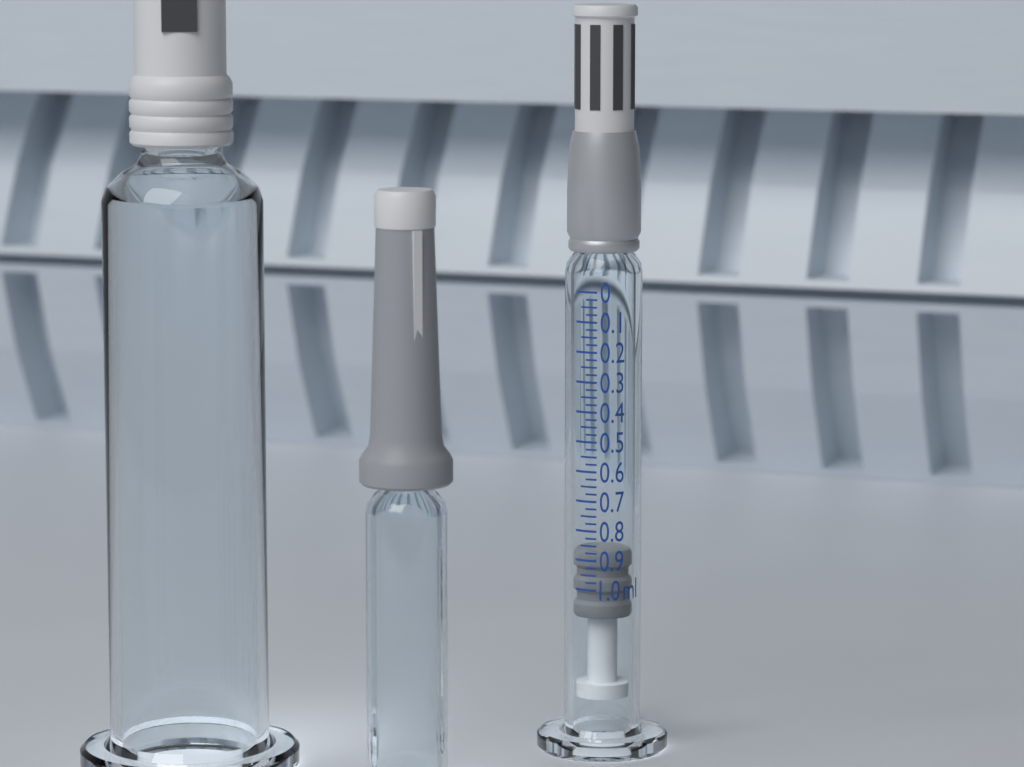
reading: 0.875 ml
